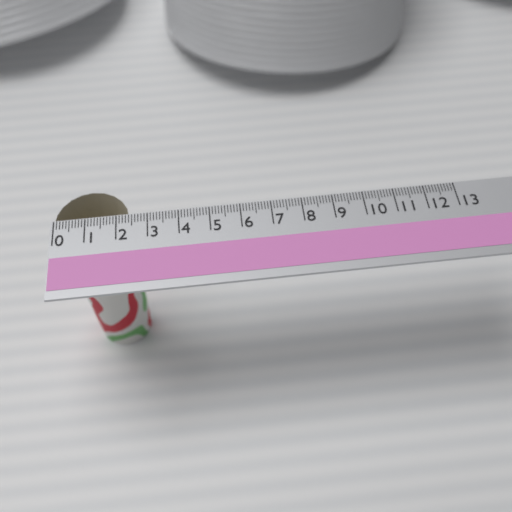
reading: 2.4 (no unit)
